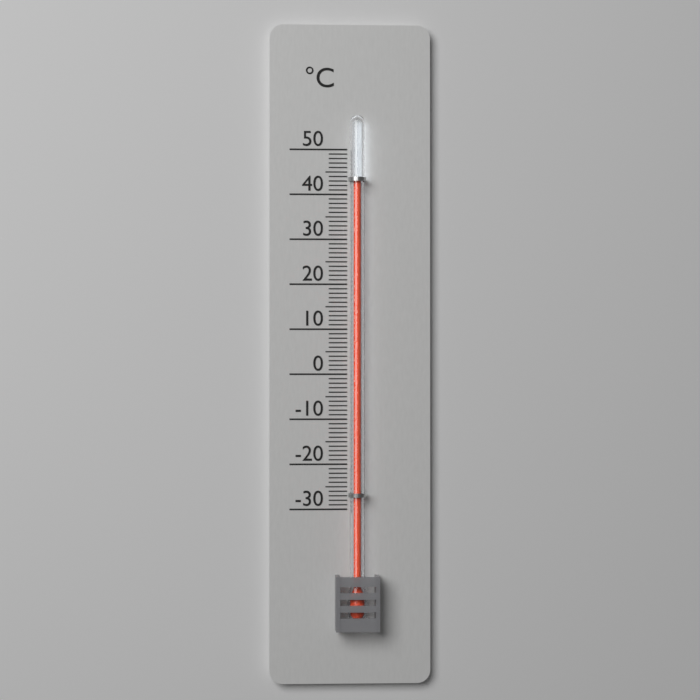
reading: 43 °C
